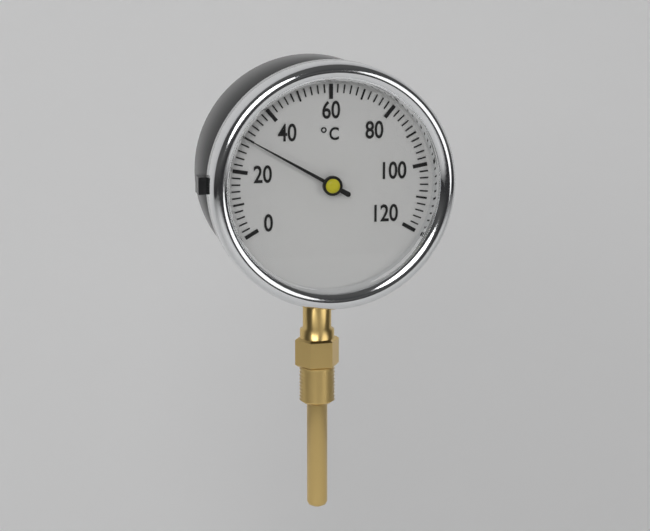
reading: 30 °C
